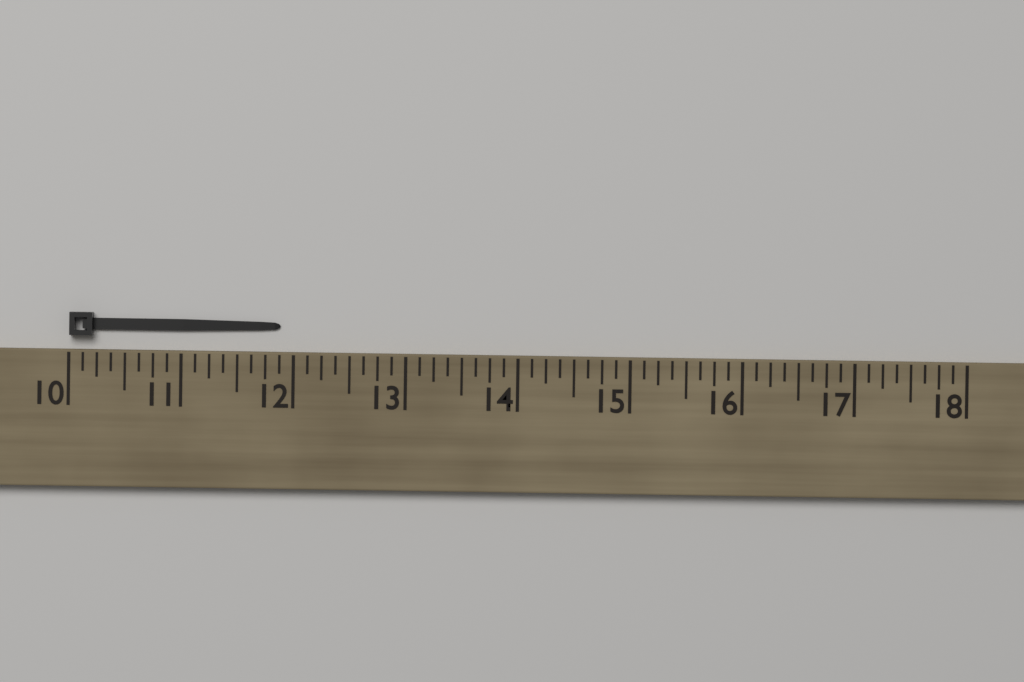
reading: 11.875 (no unit)
